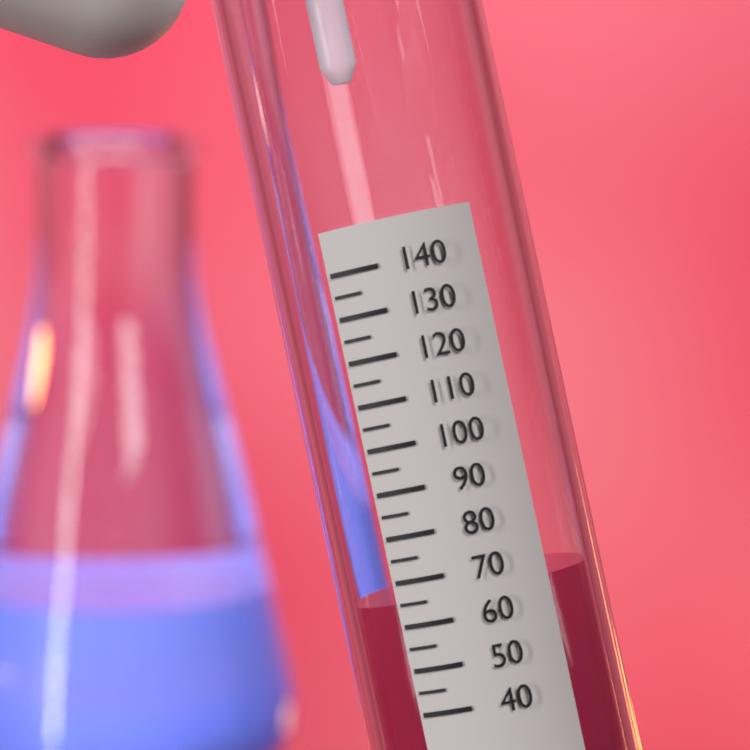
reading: 65 (no unit)
